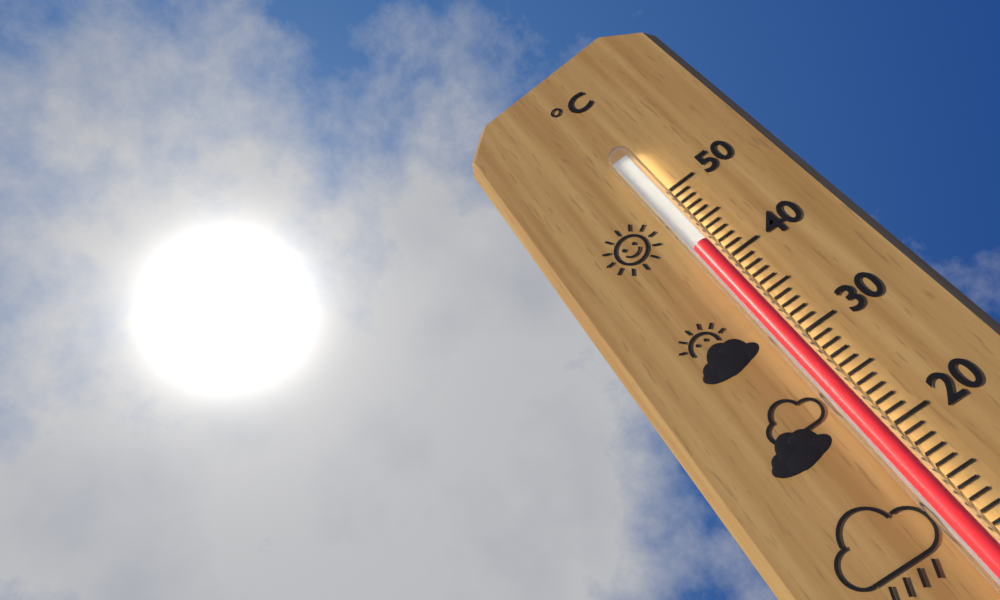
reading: 42 °C
